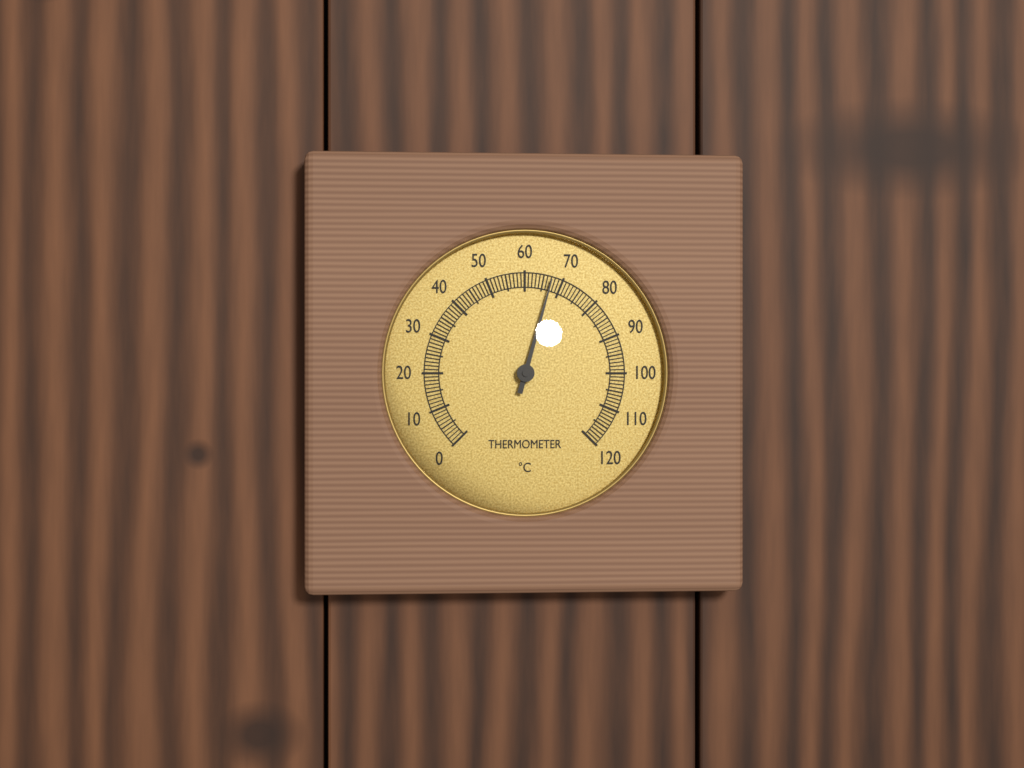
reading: 67 °C
